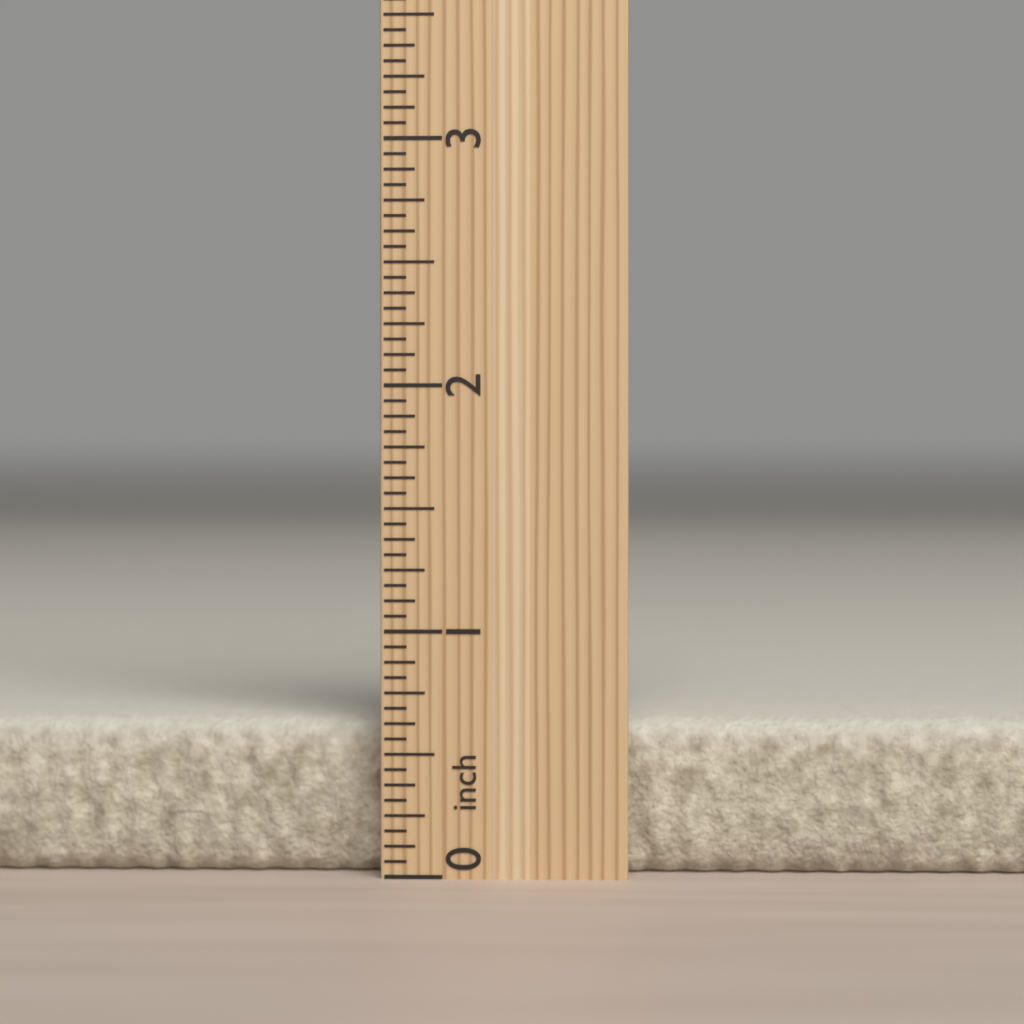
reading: 0.6250 inch
